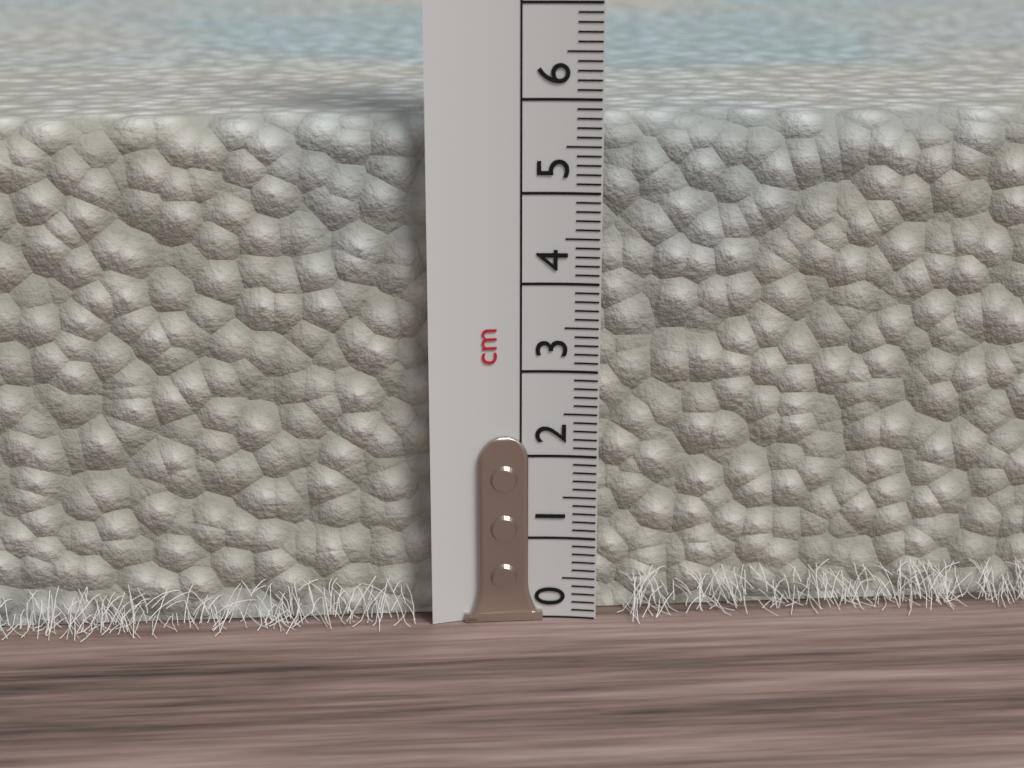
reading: 5.8 cm
